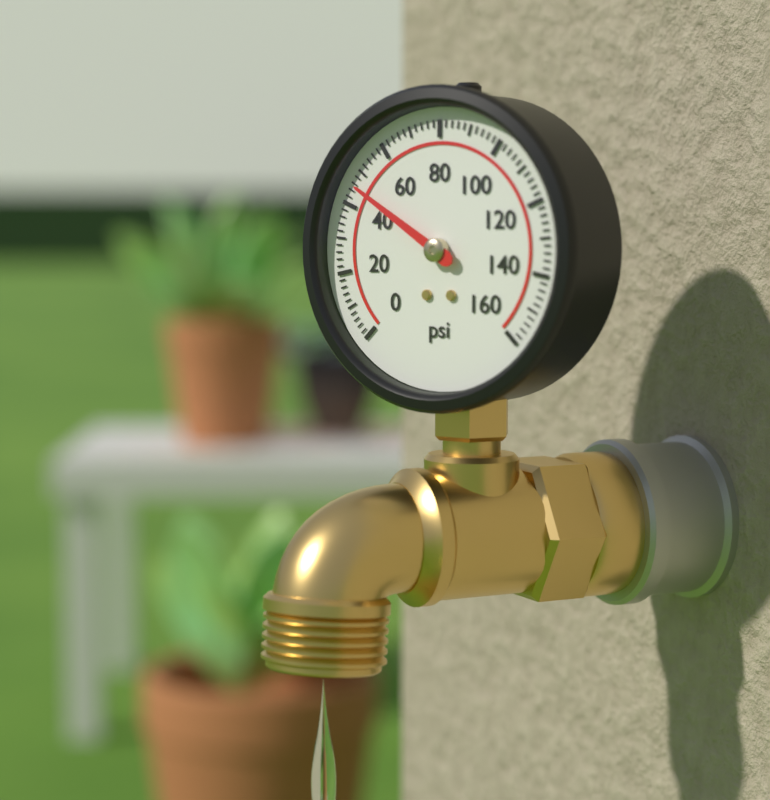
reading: 46 psi
